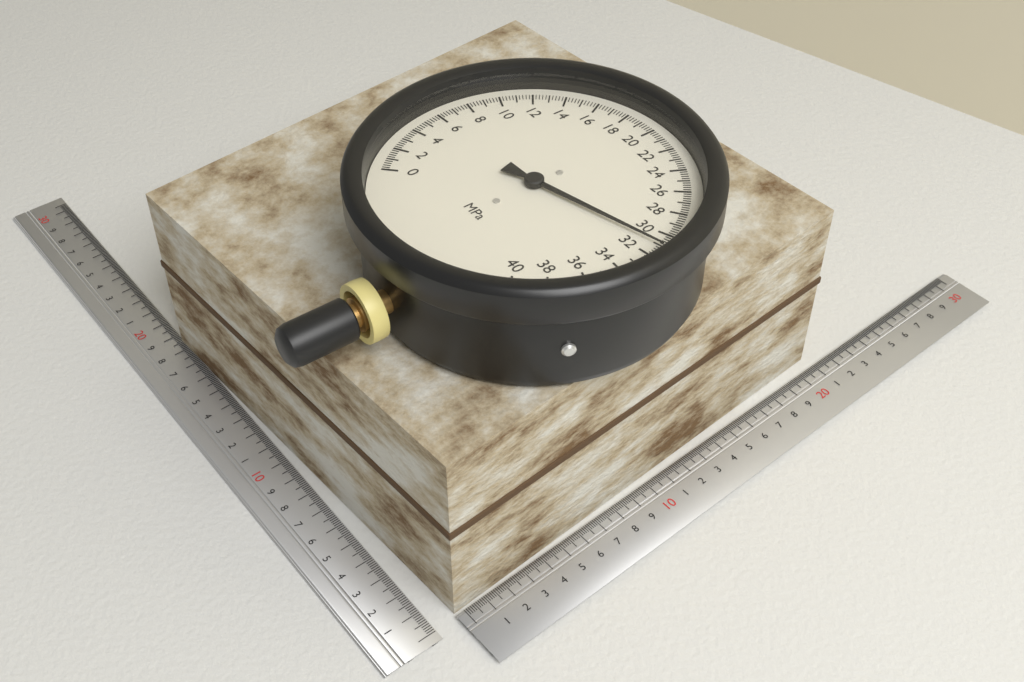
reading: 31.0 MPa
